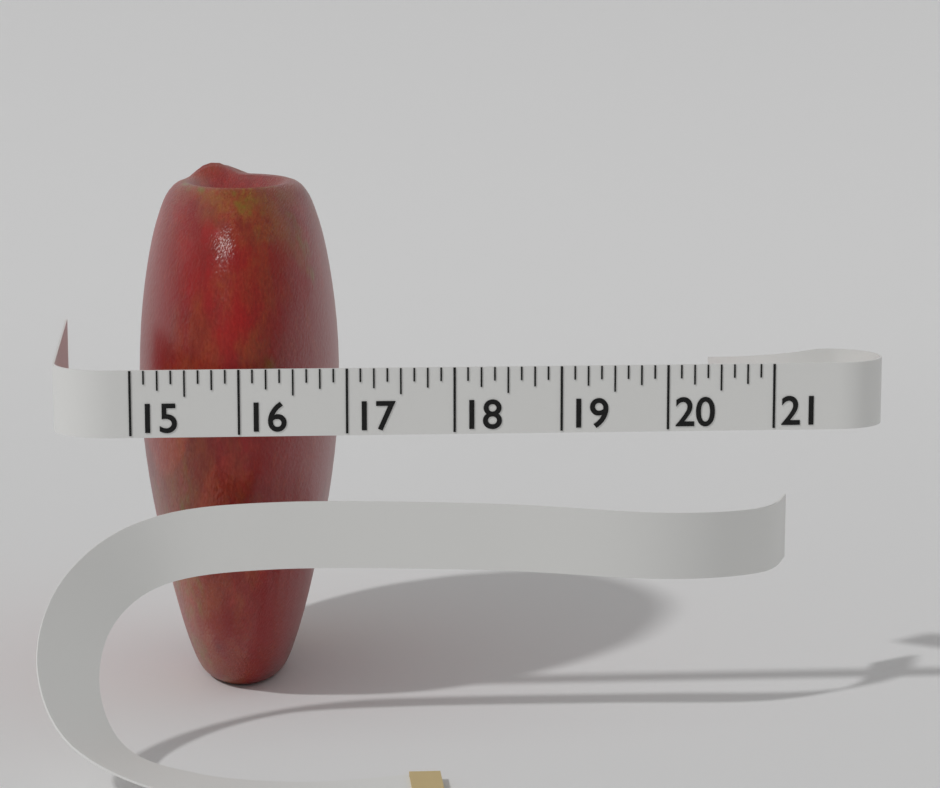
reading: 17.000 (no unit)
